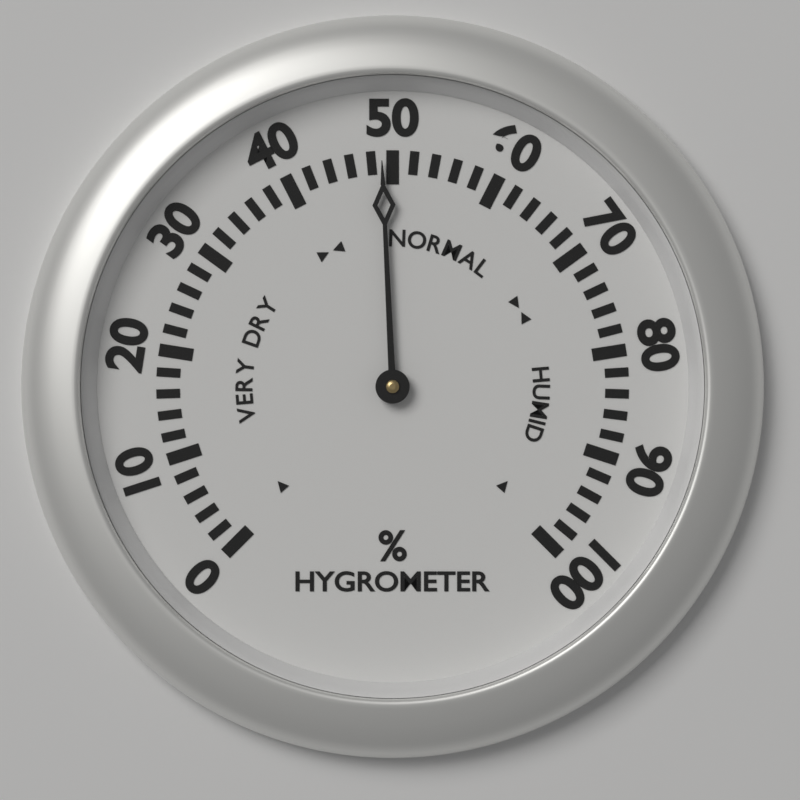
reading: 49 %
